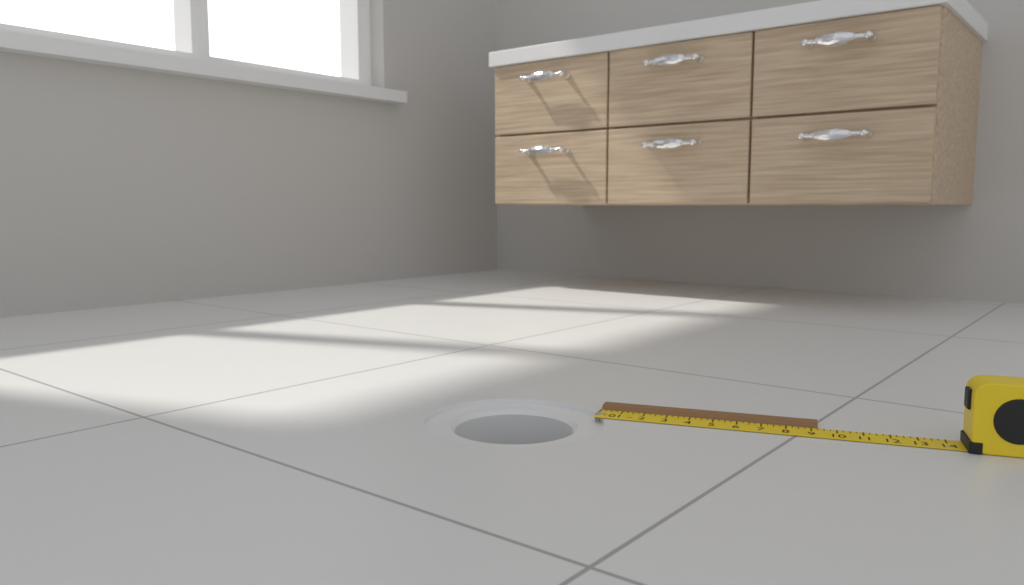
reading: 9.25 in
